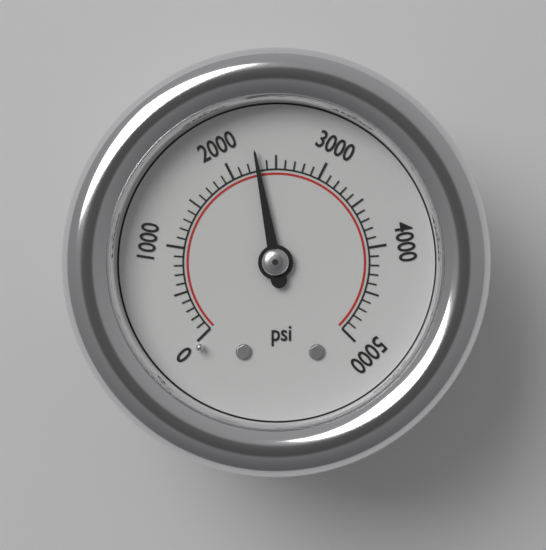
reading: 2300 psi
